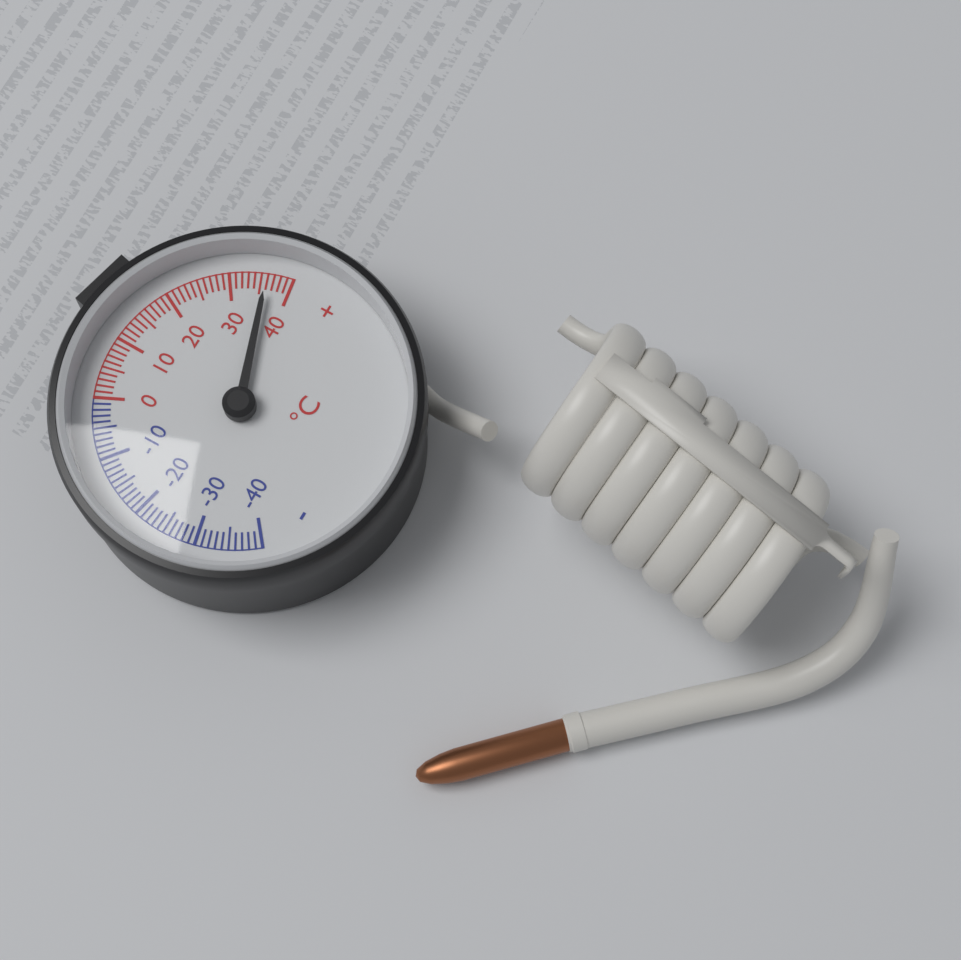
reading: 36 °C
